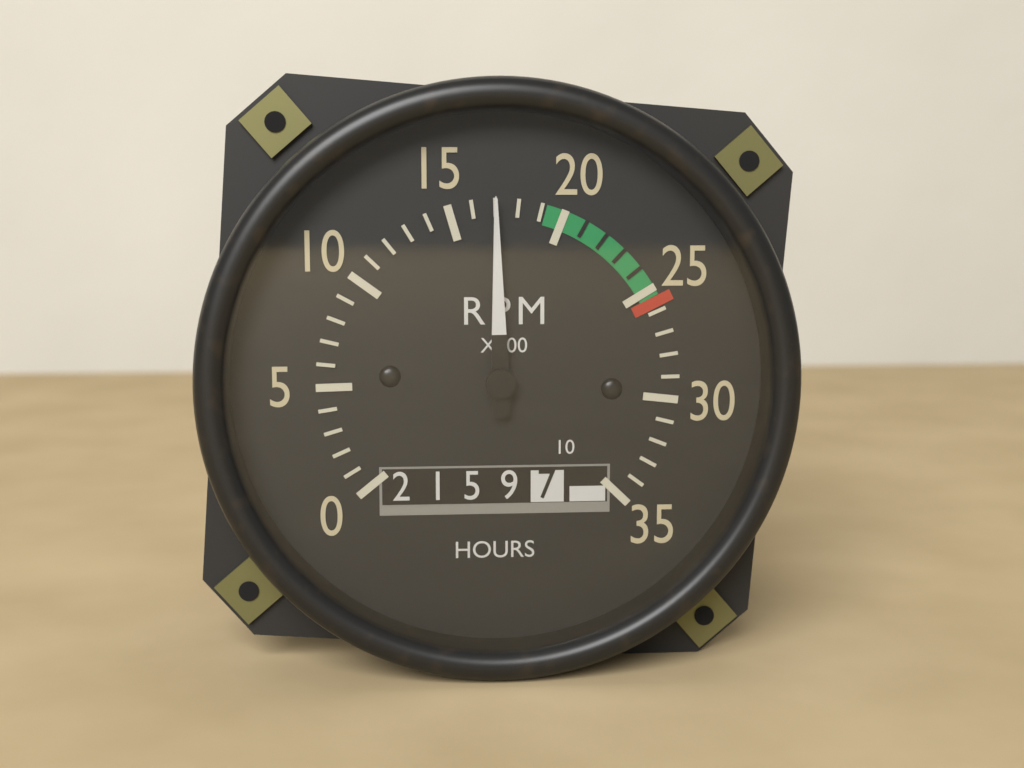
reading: 17 RPM x100
